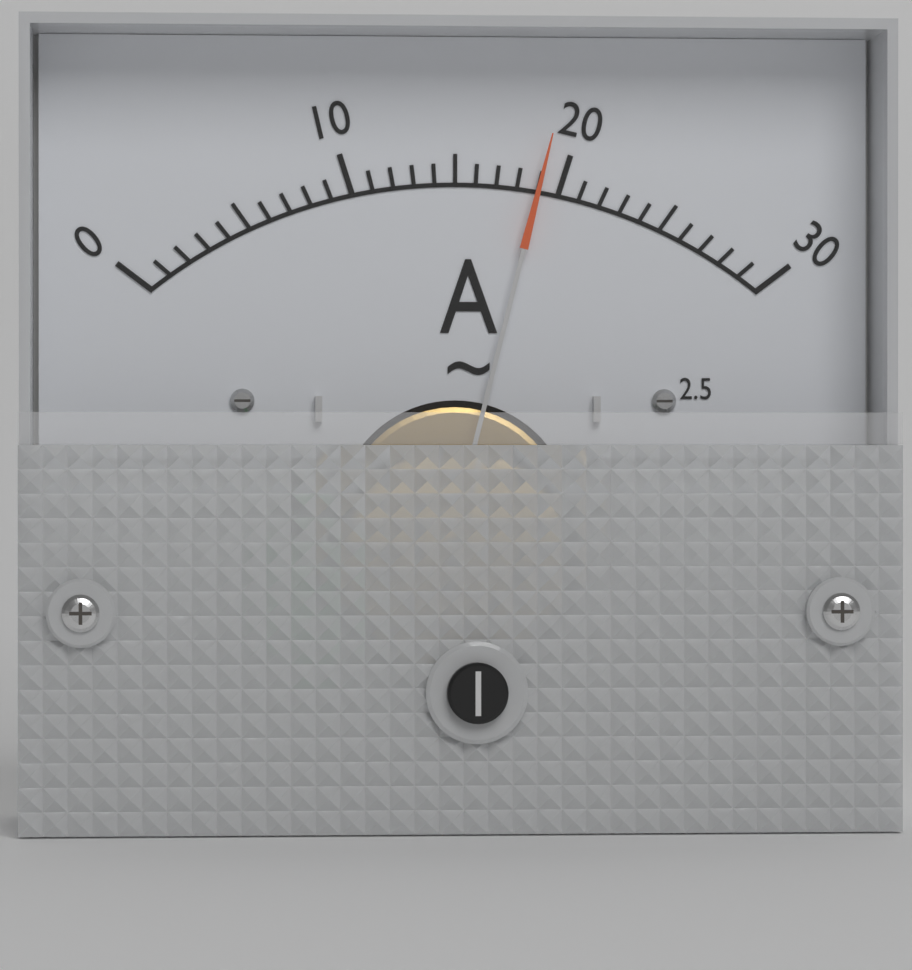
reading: 19 A
